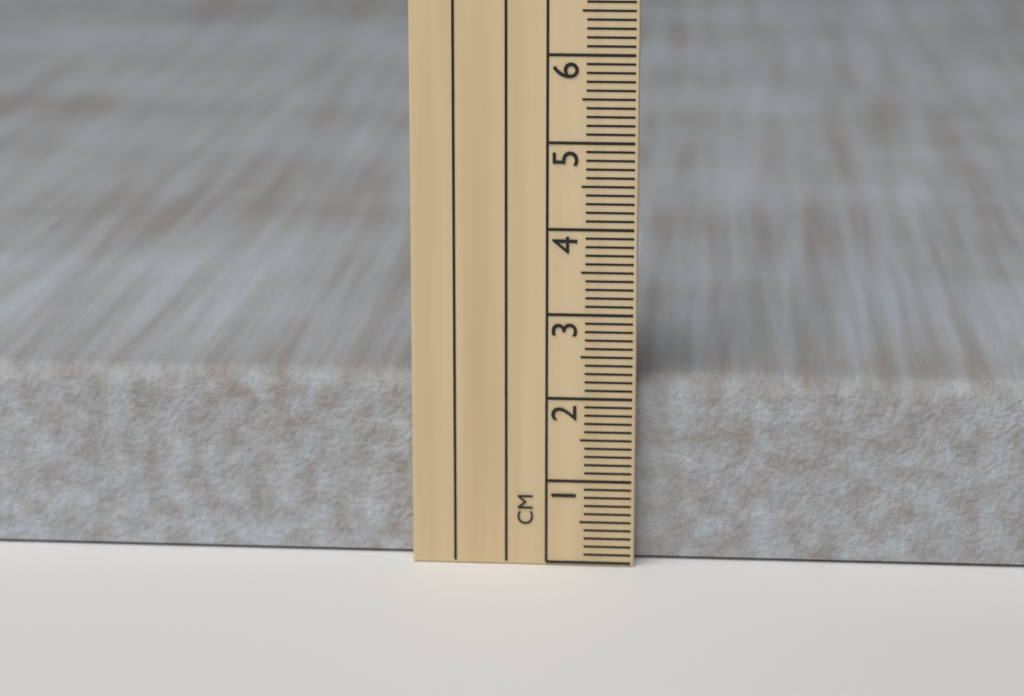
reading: 2.2 cm
